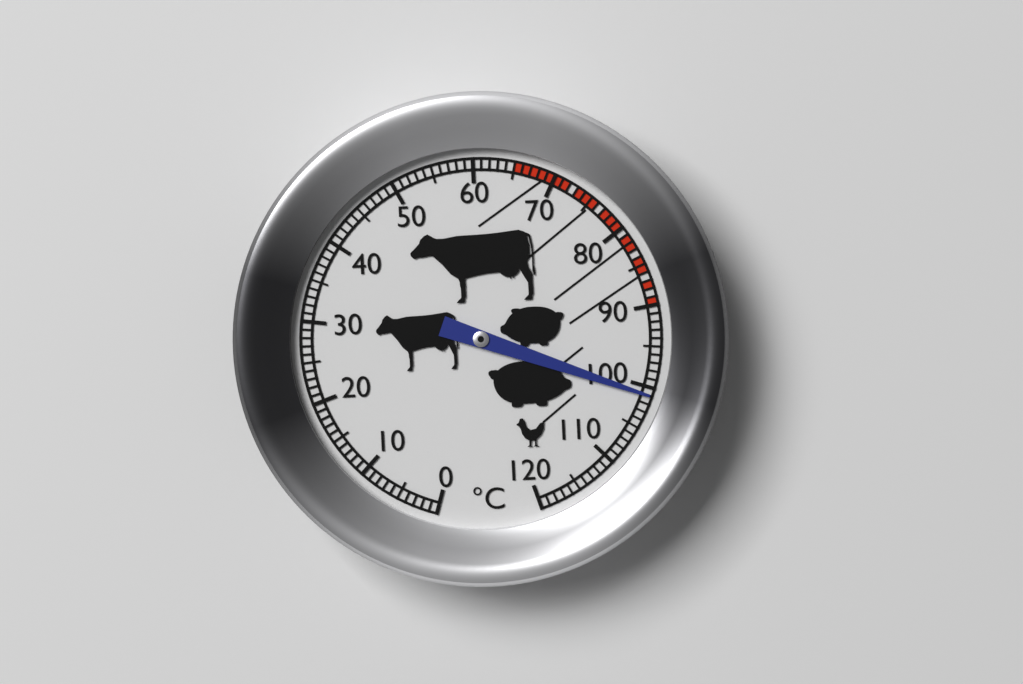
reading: 101 °C
